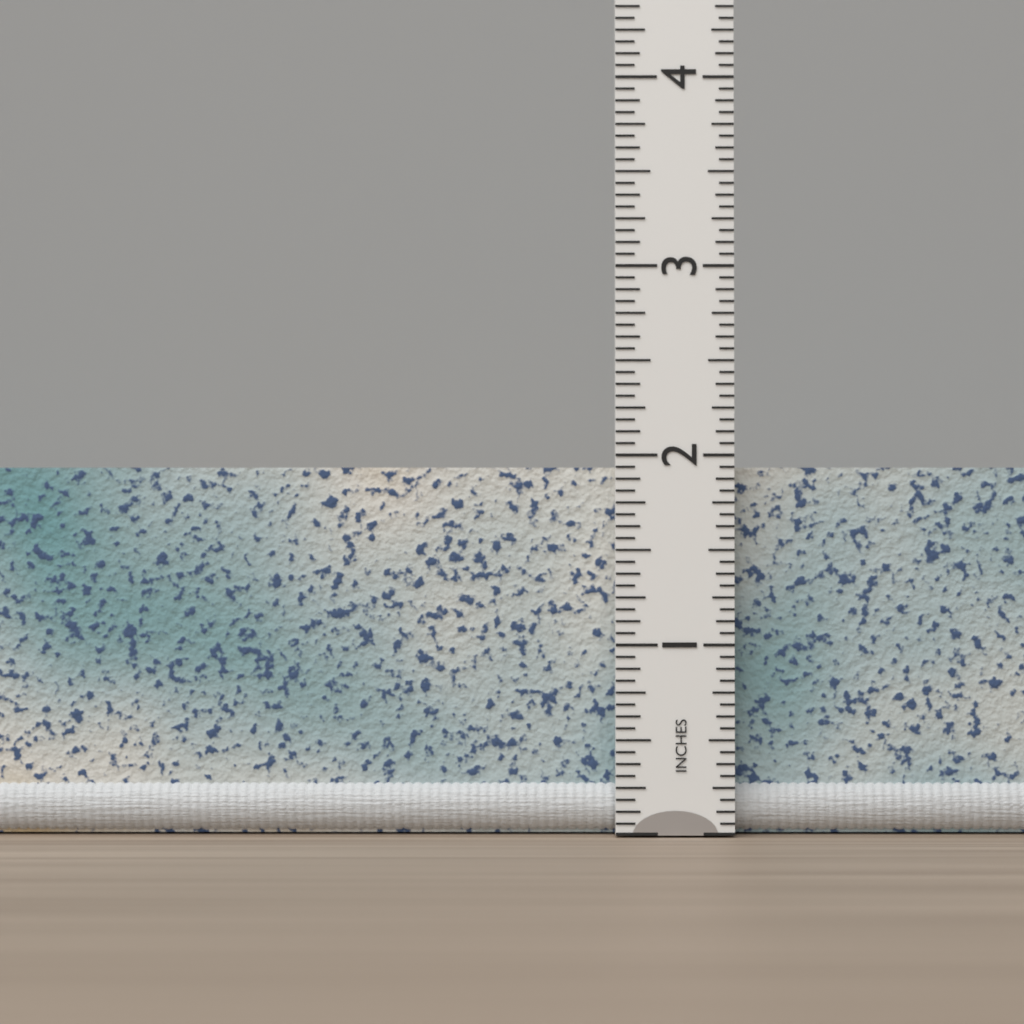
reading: 1.9375 in
